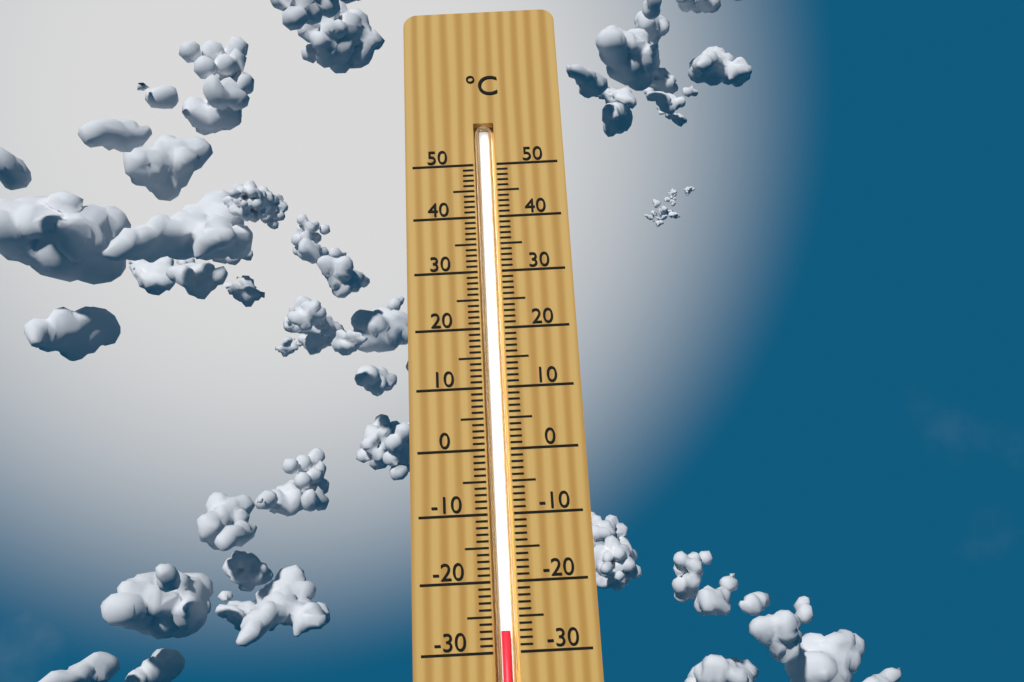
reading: -27 °C
